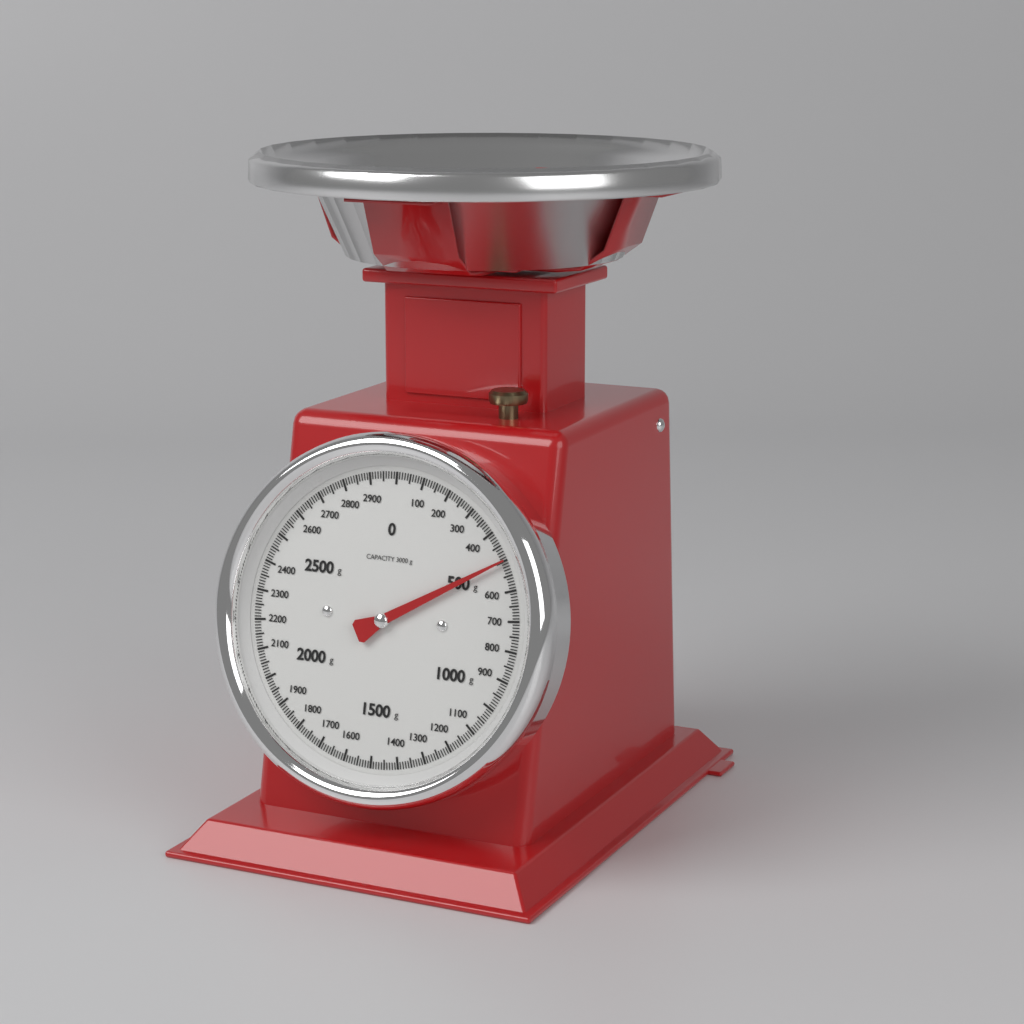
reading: 500 g
